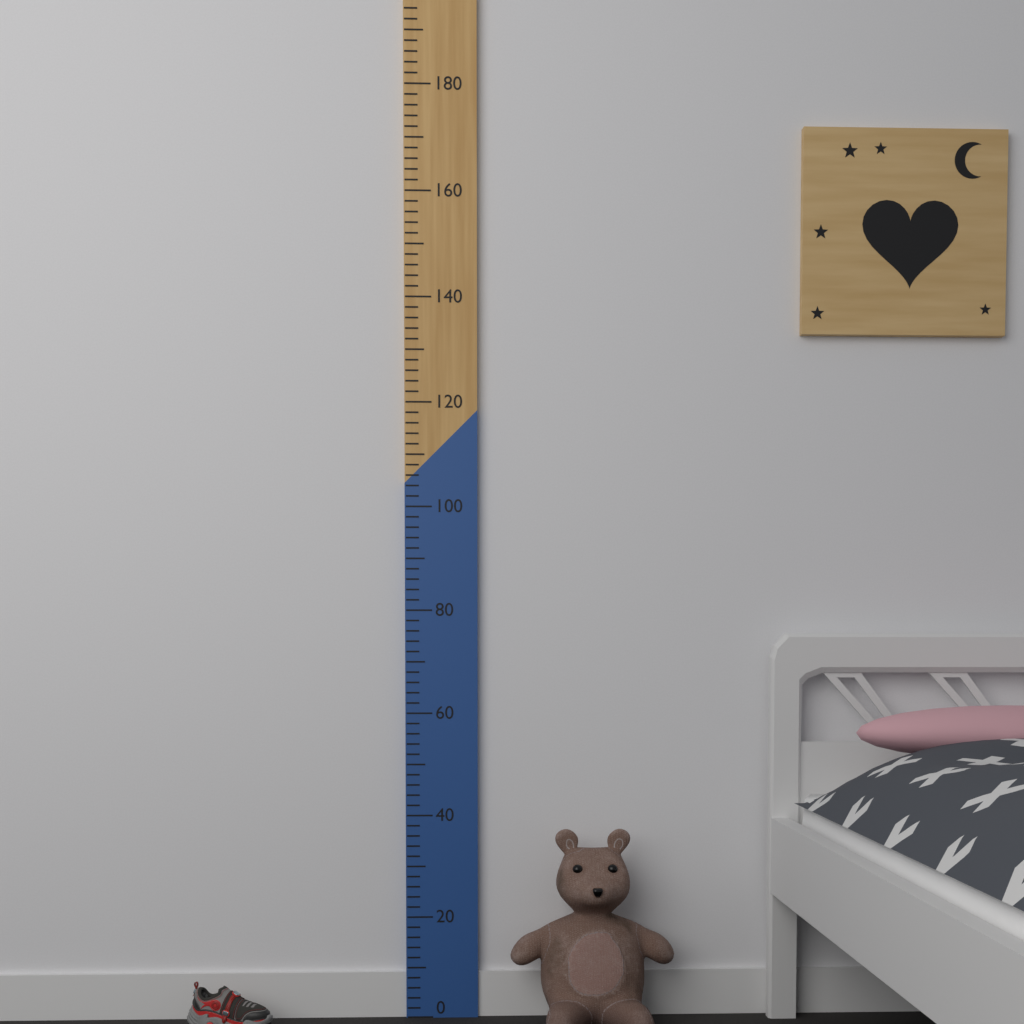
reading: 38 (no unit)
